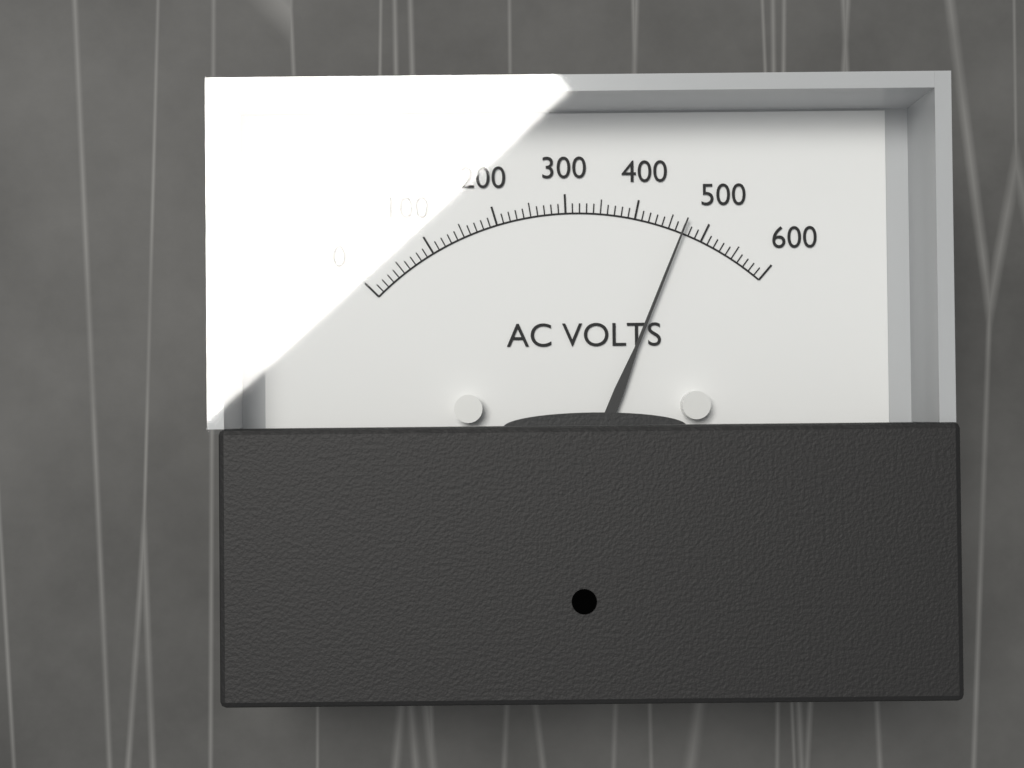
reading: 470 V
